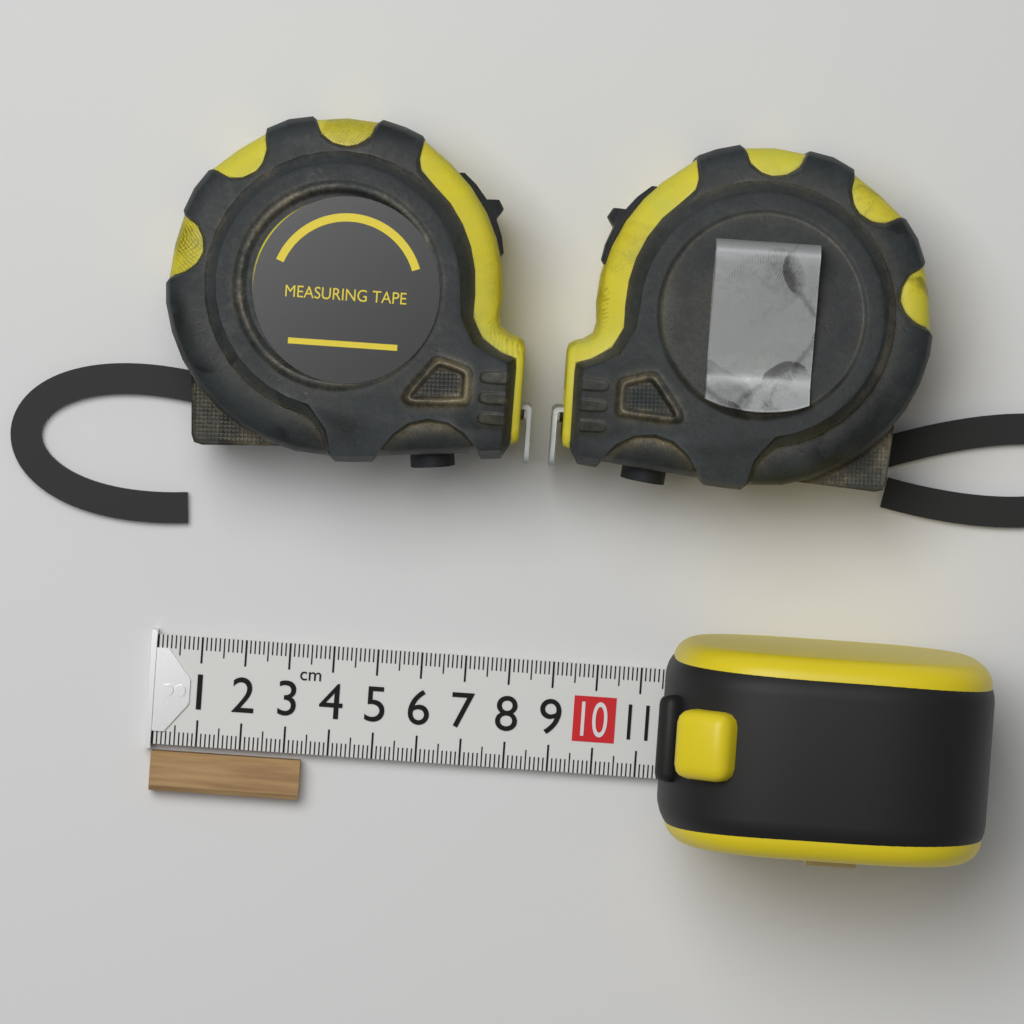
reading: 3.4 cm
